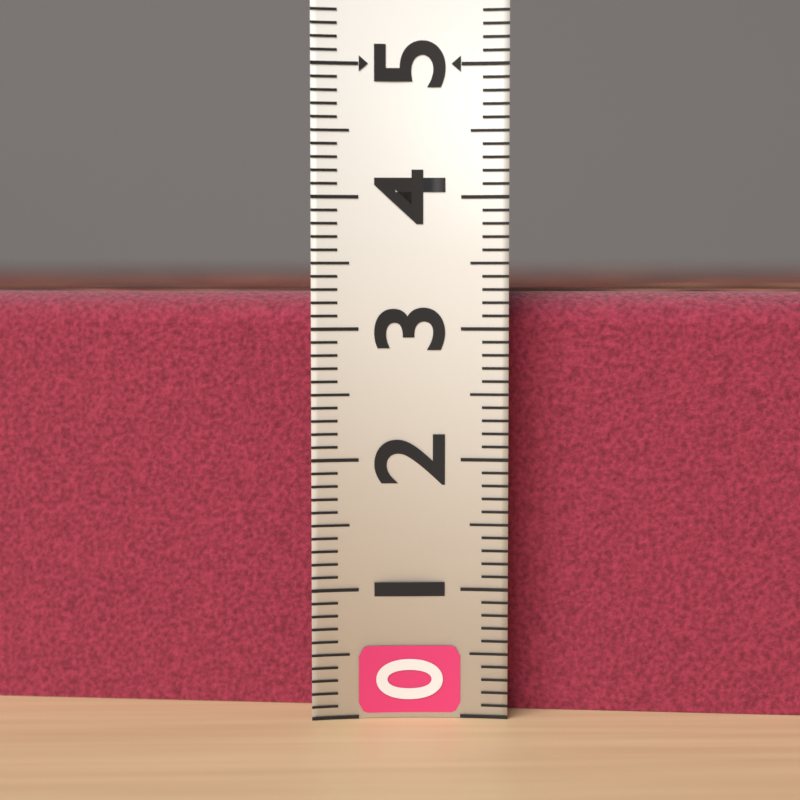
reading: 3.3 (no unit)
